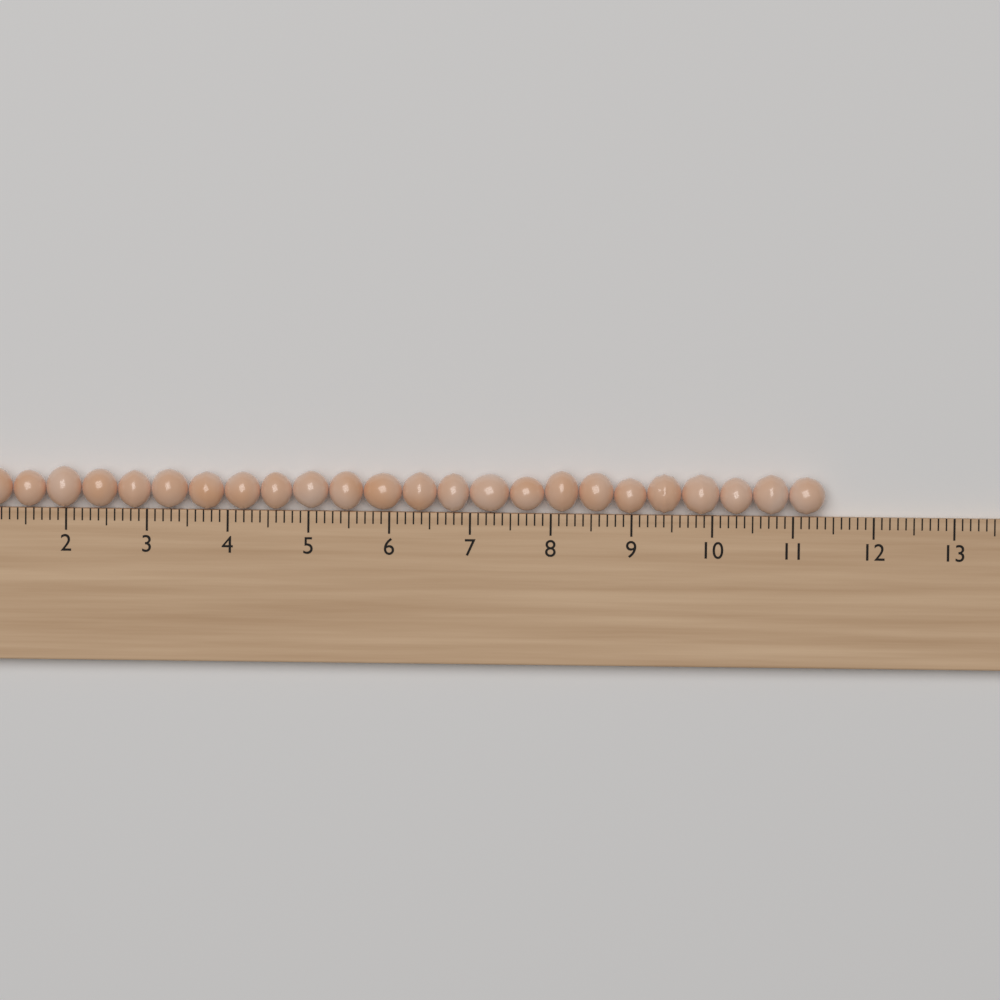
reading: 11.4 cm
